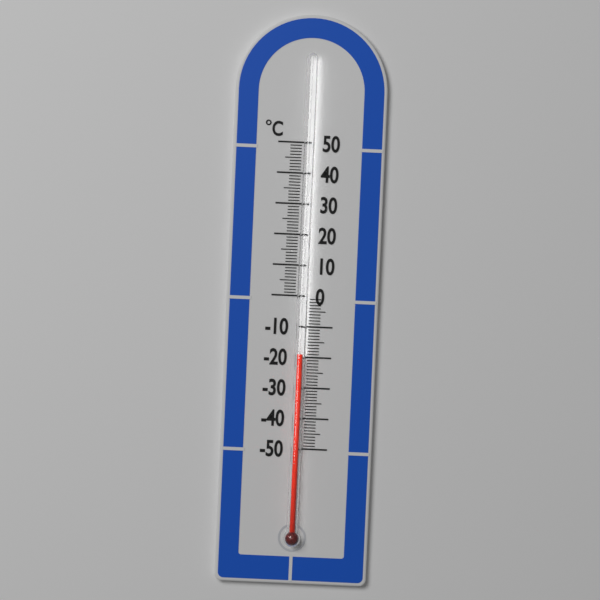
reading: -19 °C
